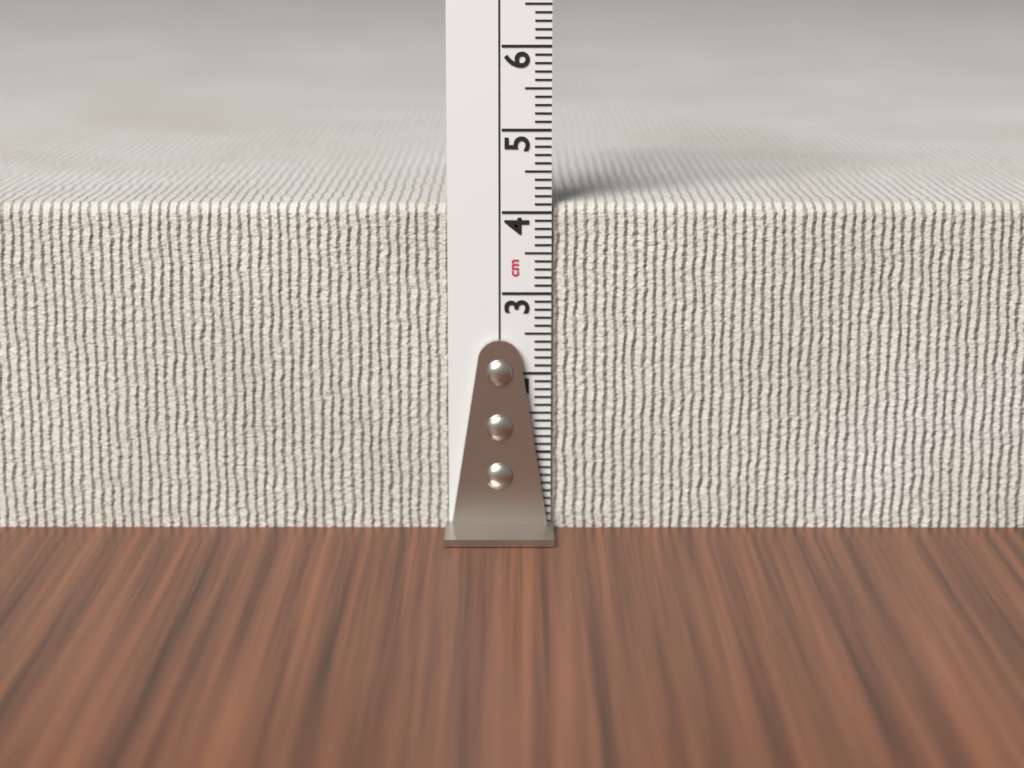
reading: 4.1 cm
